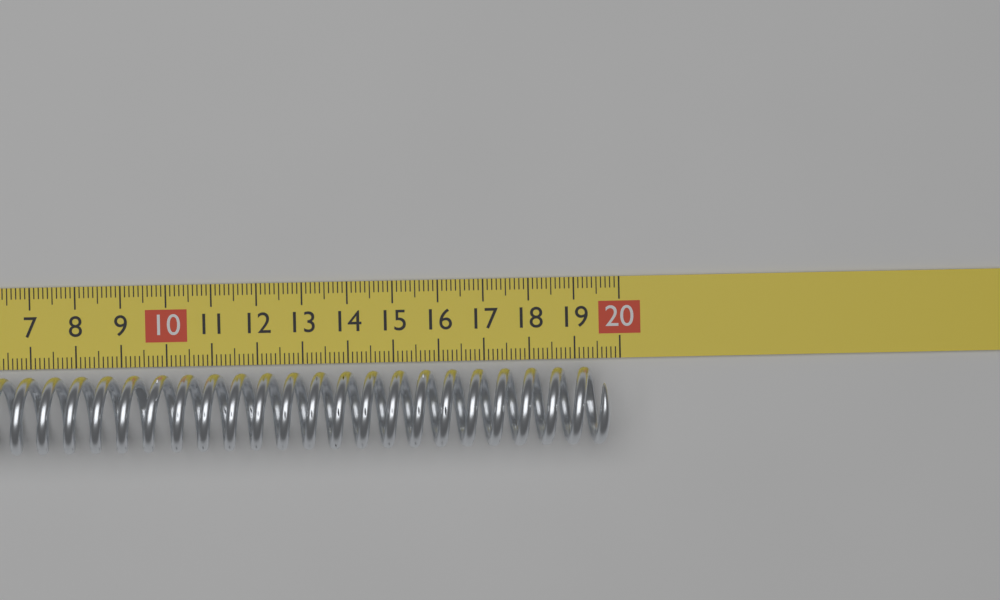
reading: 19.7 cm
